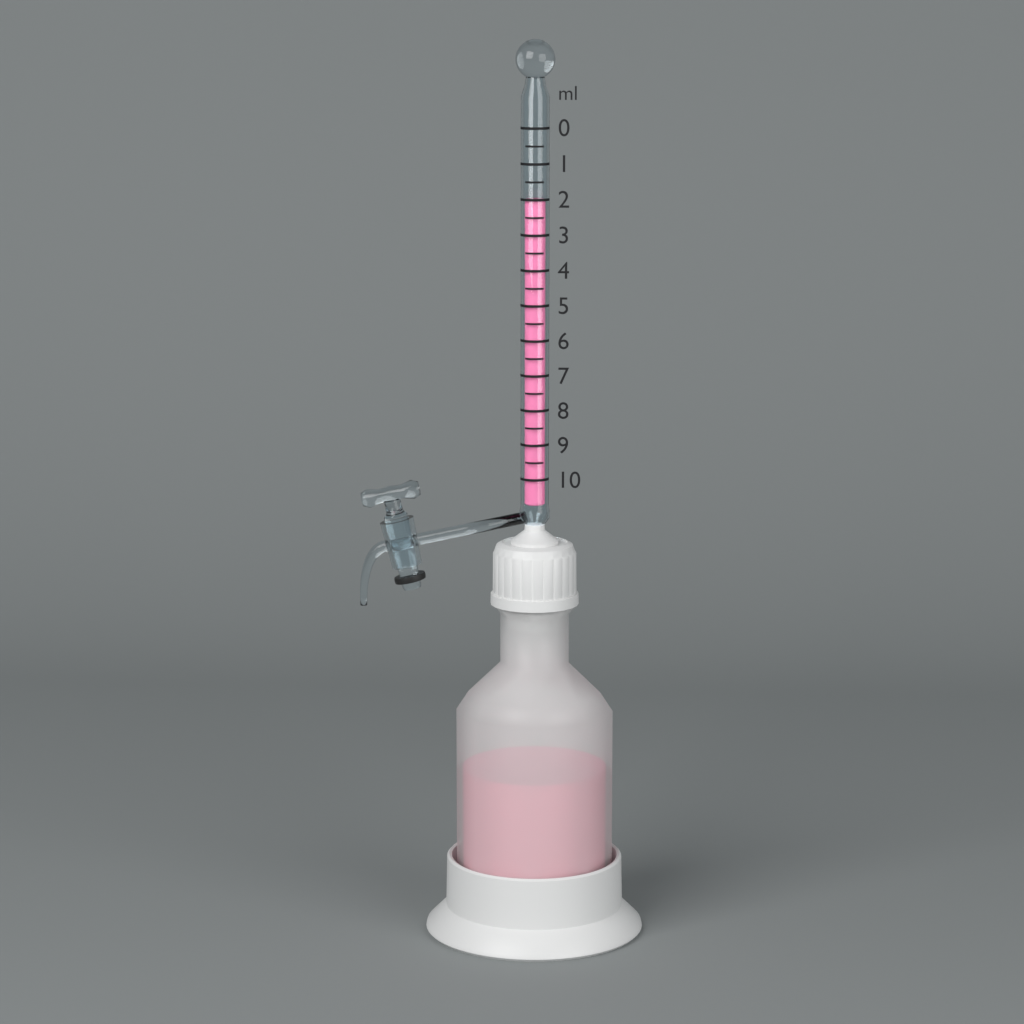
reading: 2.0 ml
